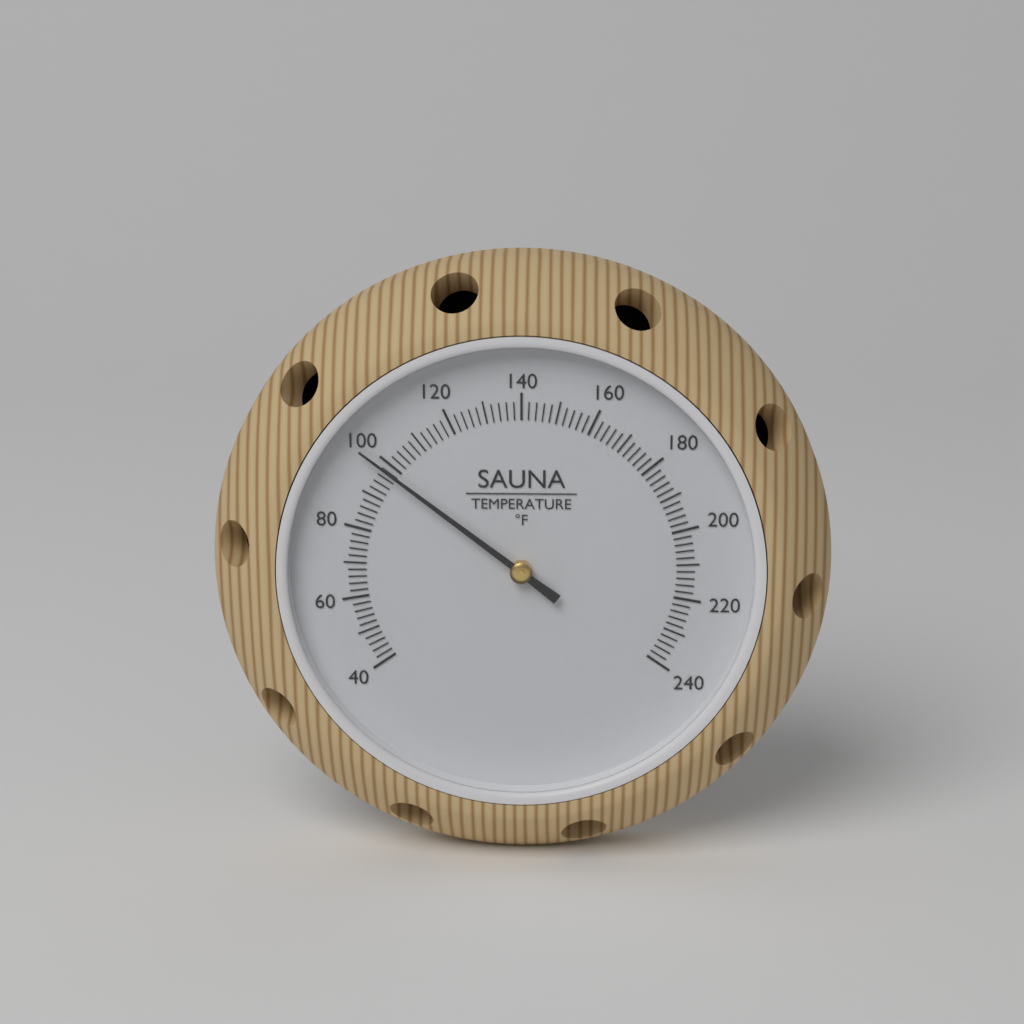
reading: 98 °F
